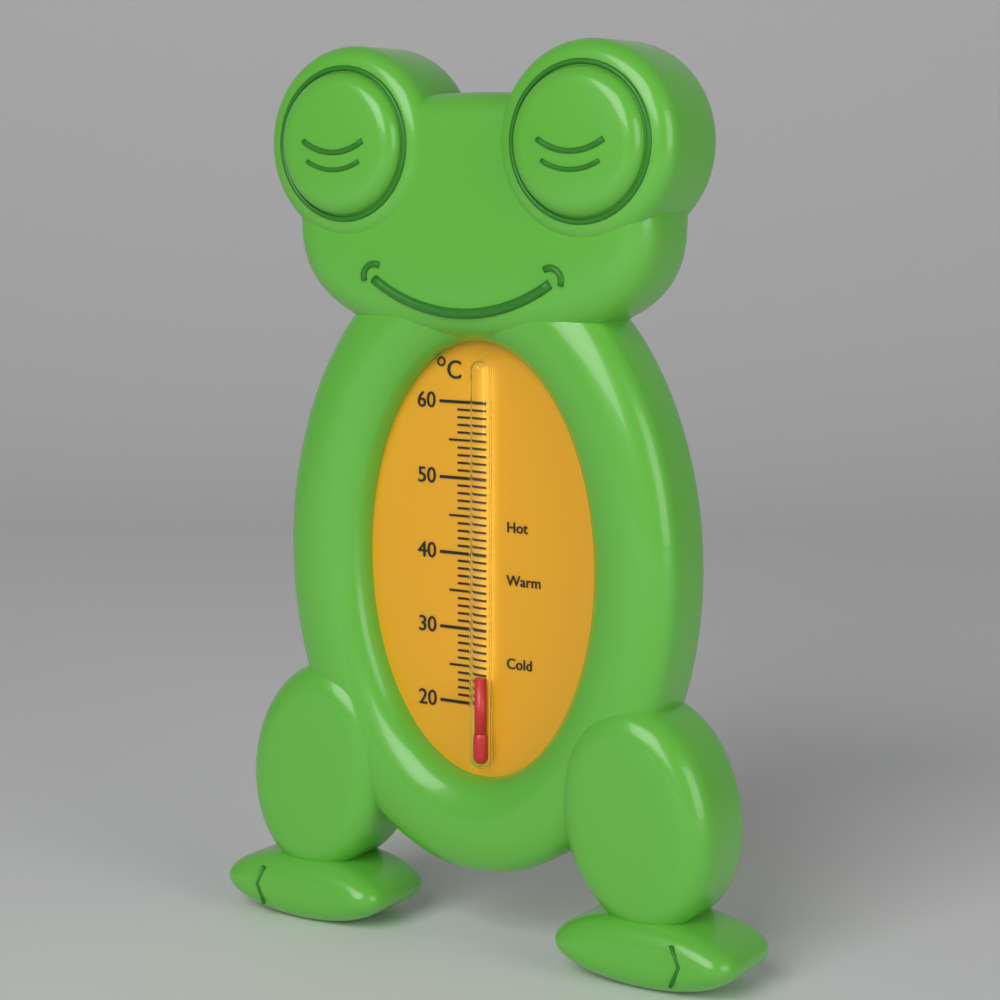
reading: 24 °C
